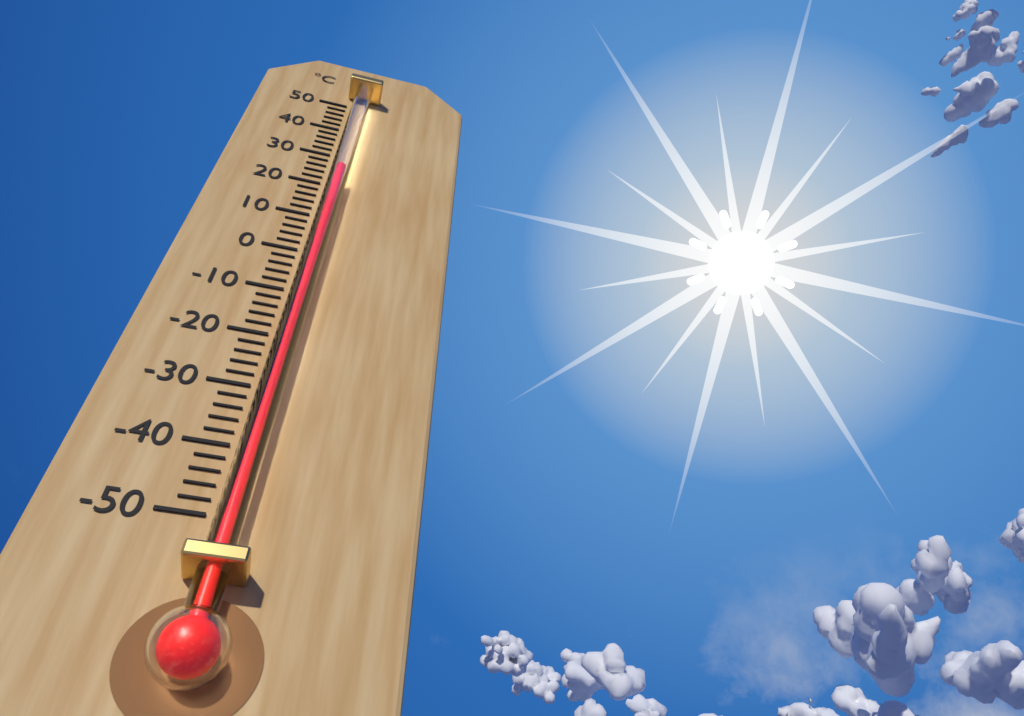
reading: 22 °C
